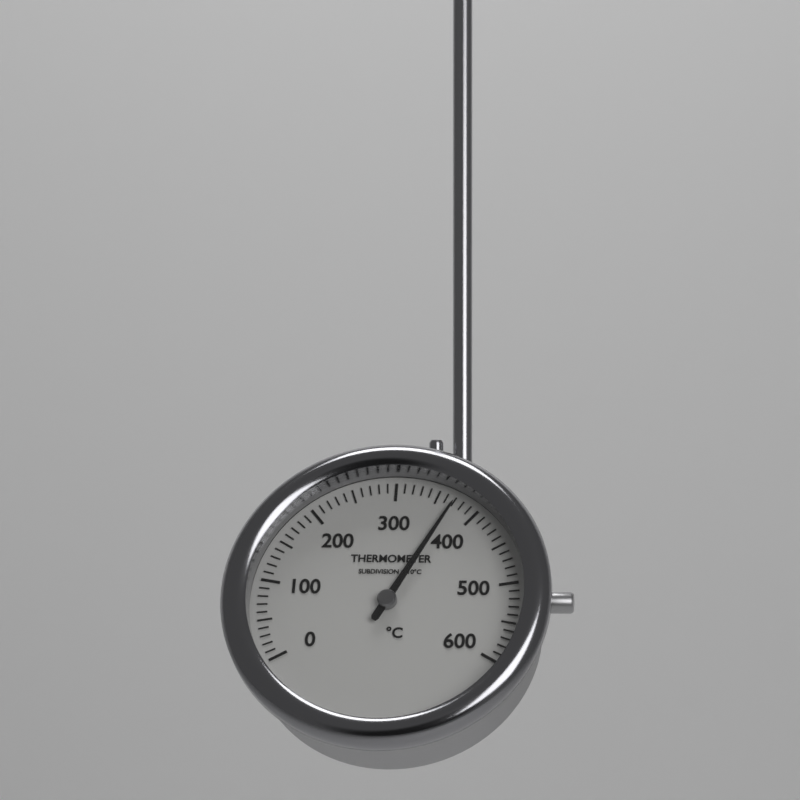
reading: 370 °C
